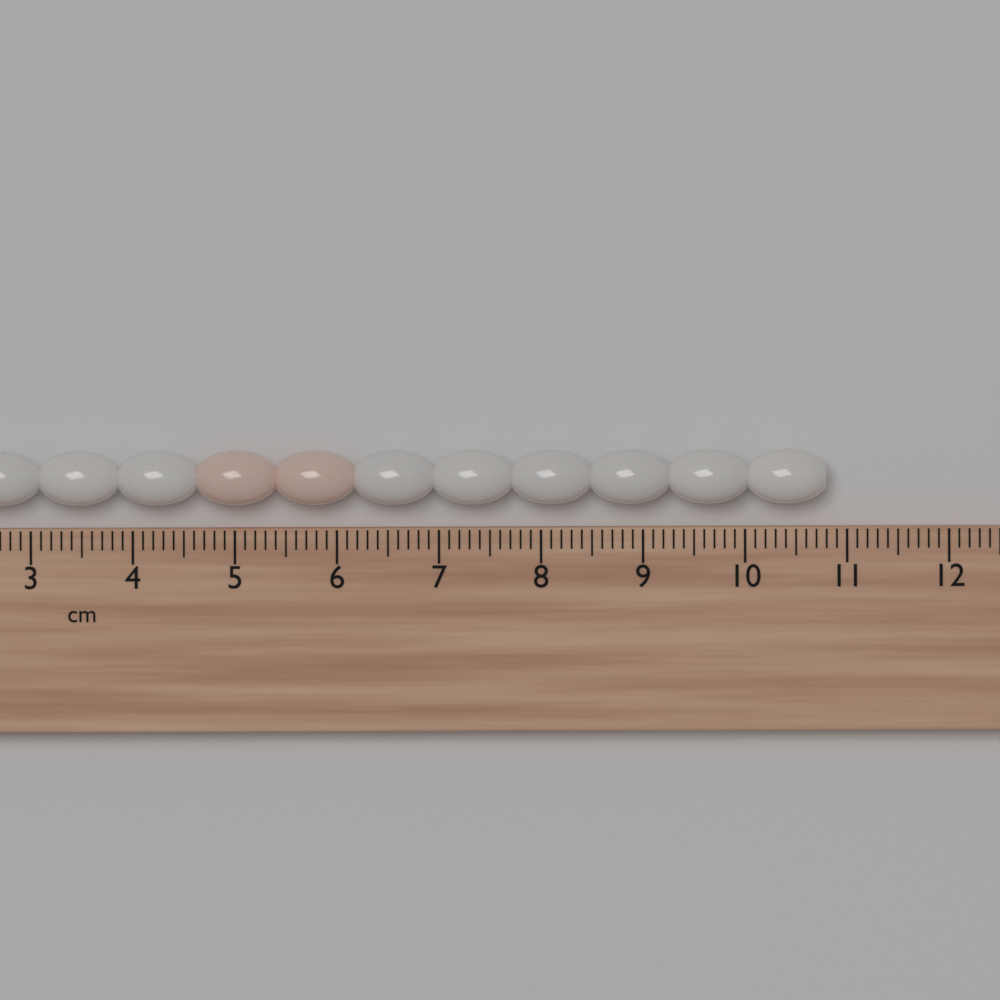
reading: 10.8 cm
